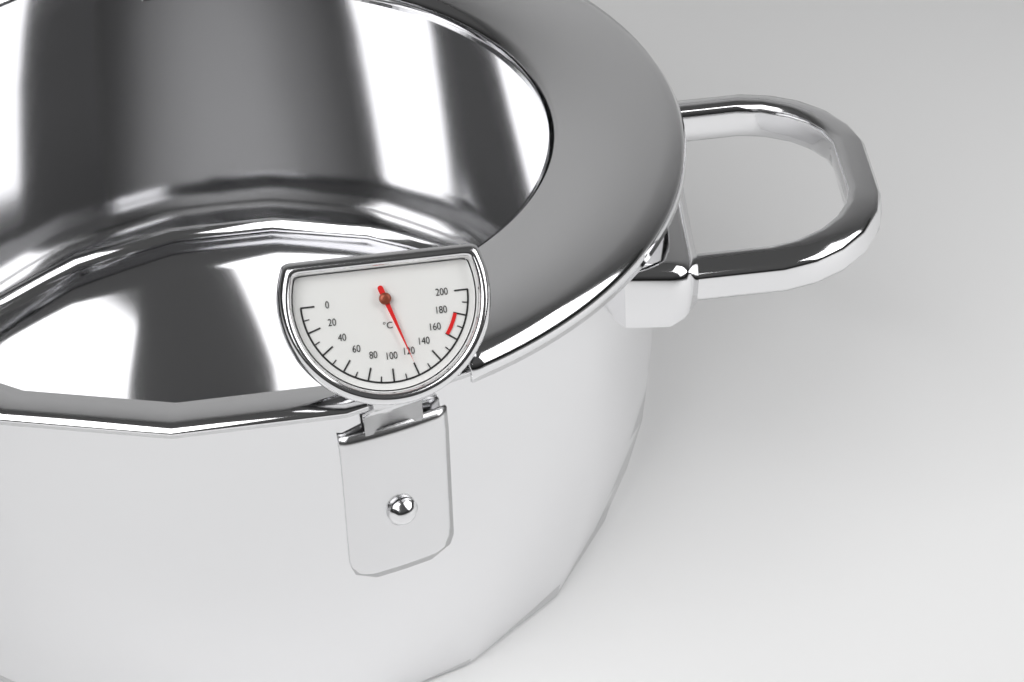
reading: 120 °C
